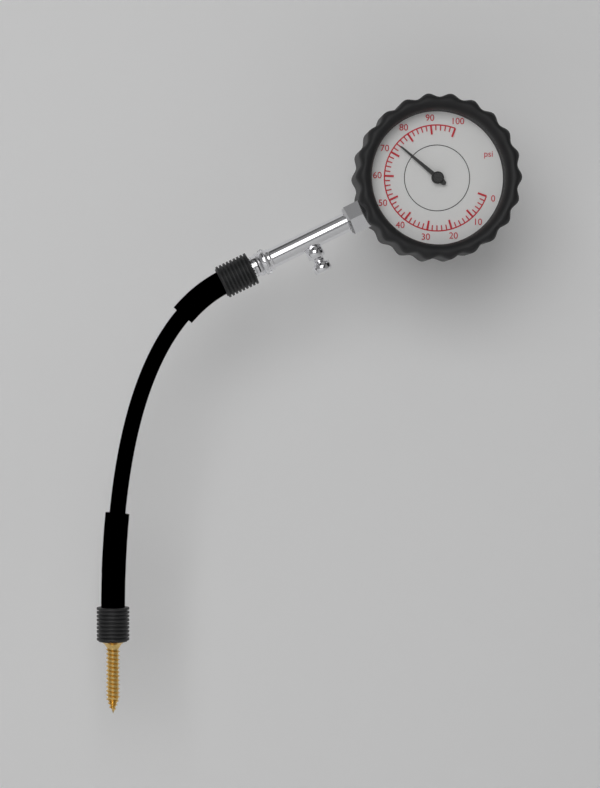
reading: 74 psi
